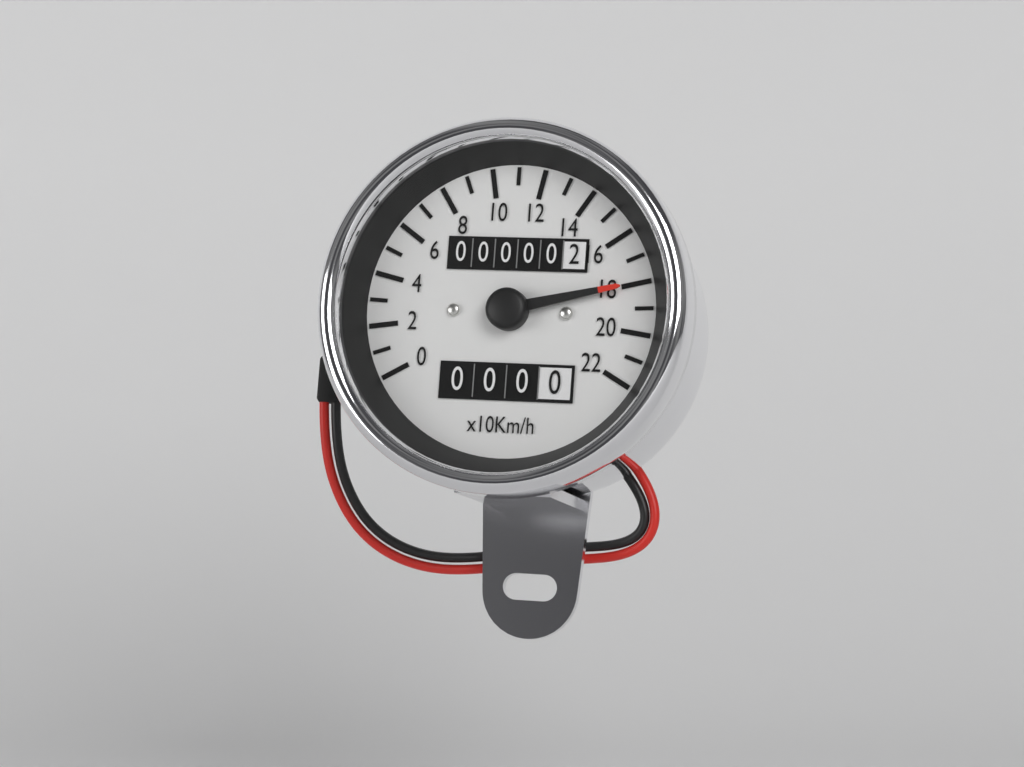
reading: 180 km/h
